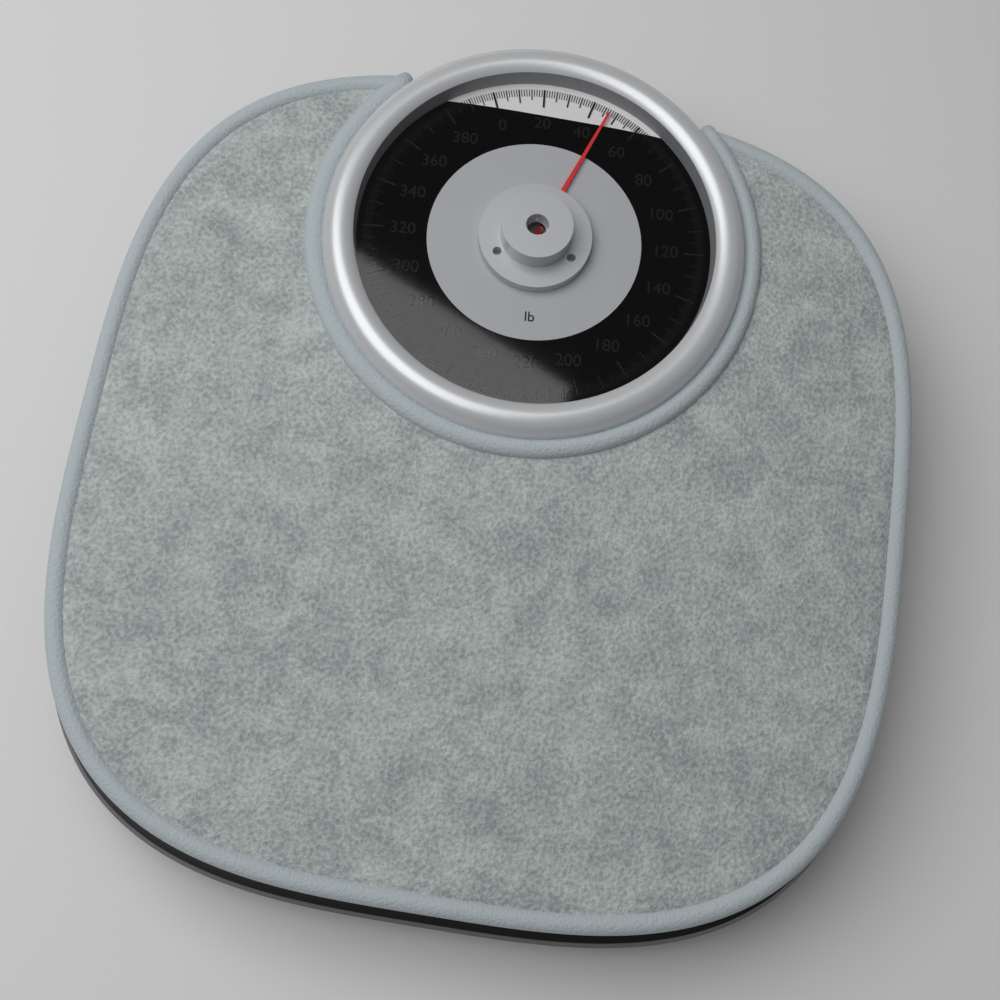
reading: 47 lb
